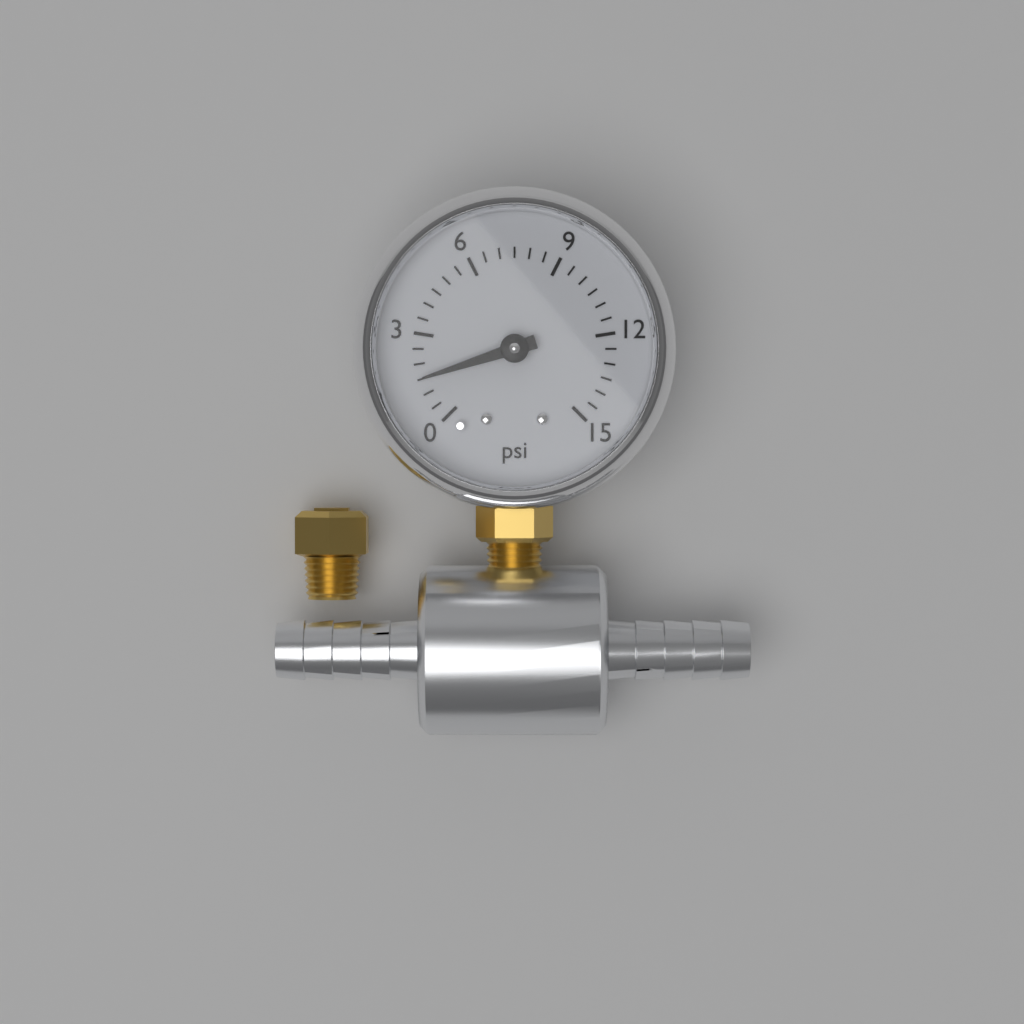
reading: 1.5 psi
